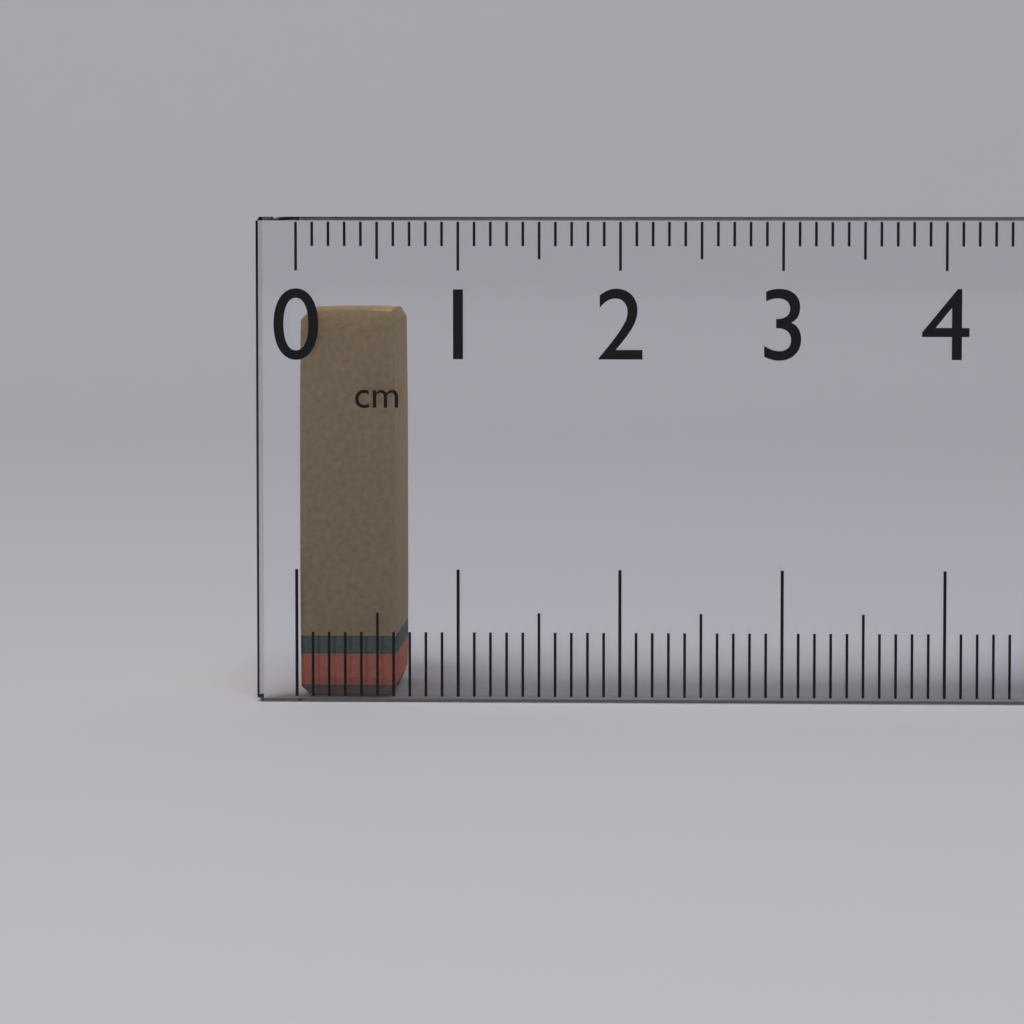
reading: 0.6 cm
